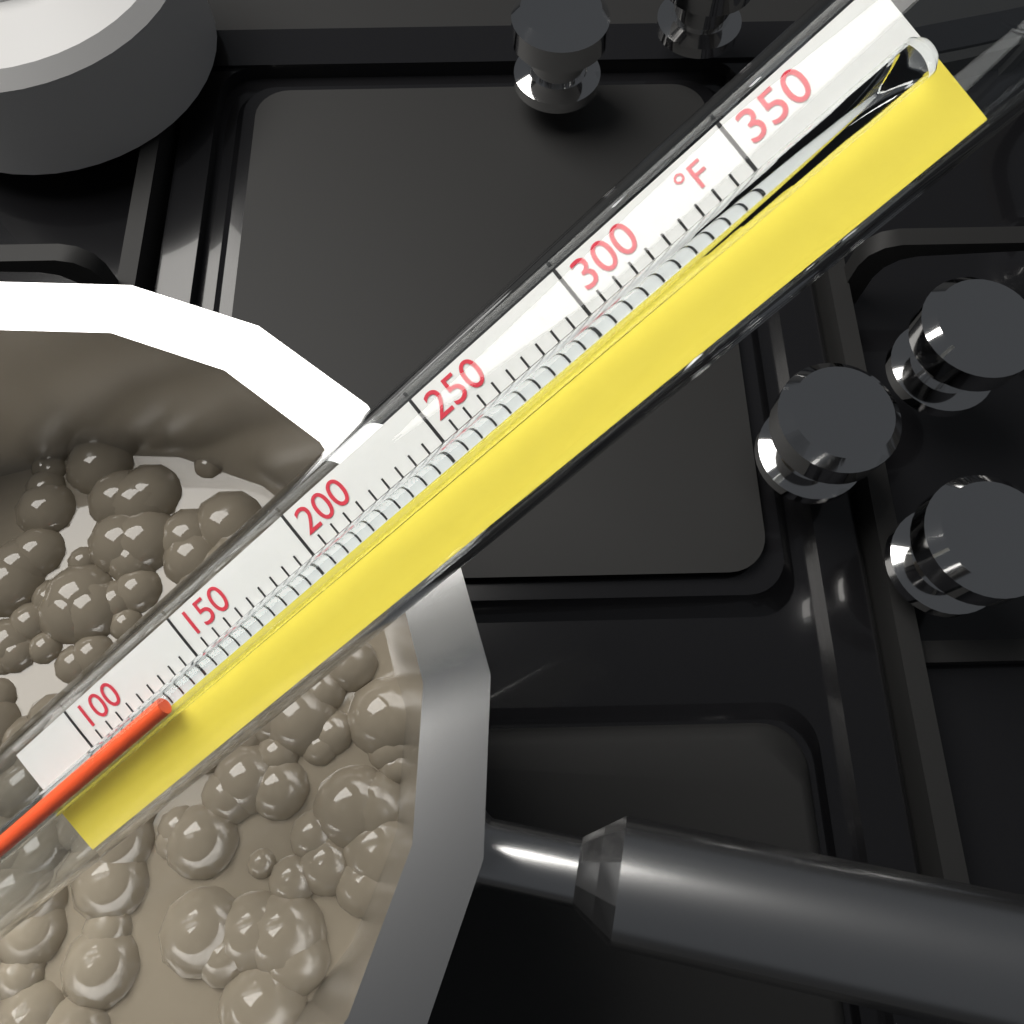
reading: 135 °F
